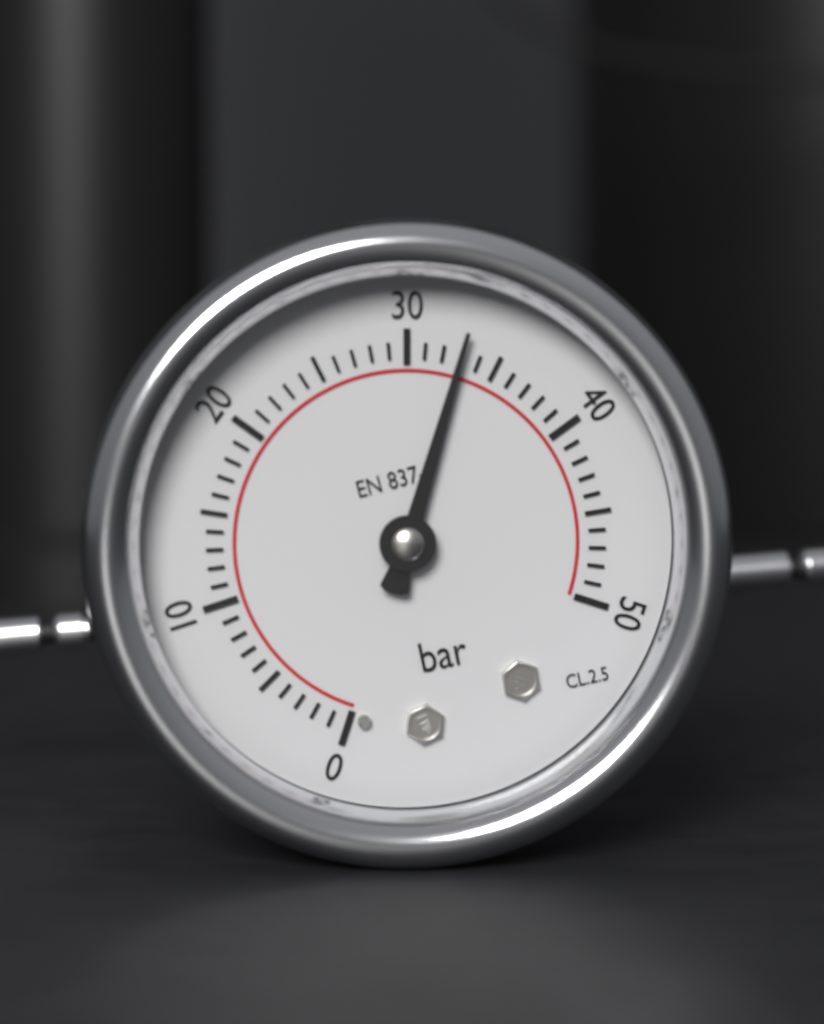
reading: 33 bar
